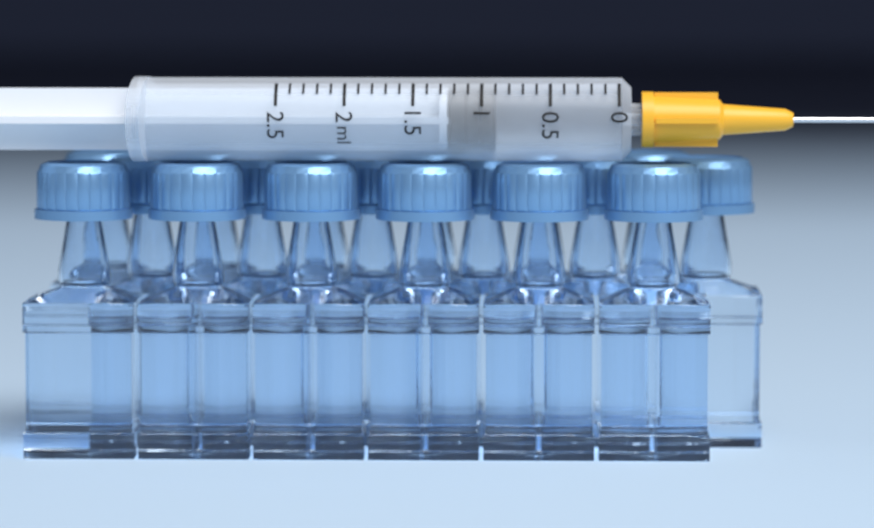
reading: 0.9 ml
